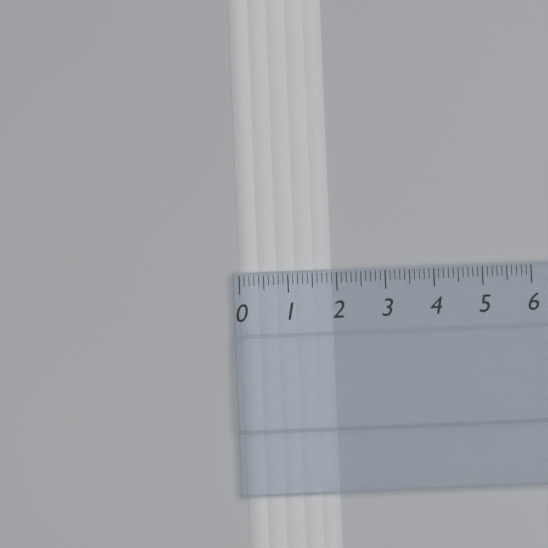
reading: 1.9 (no unit)
